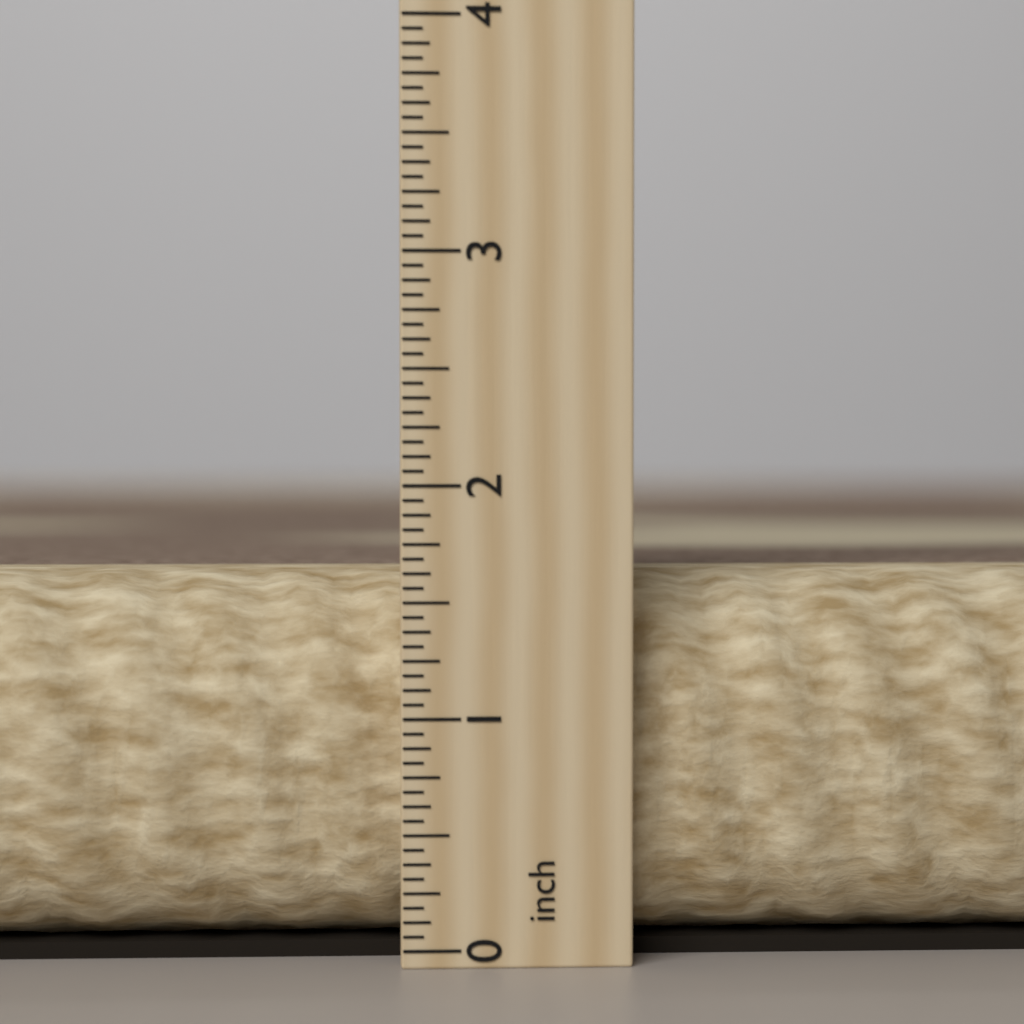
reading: 1.6250 inch
